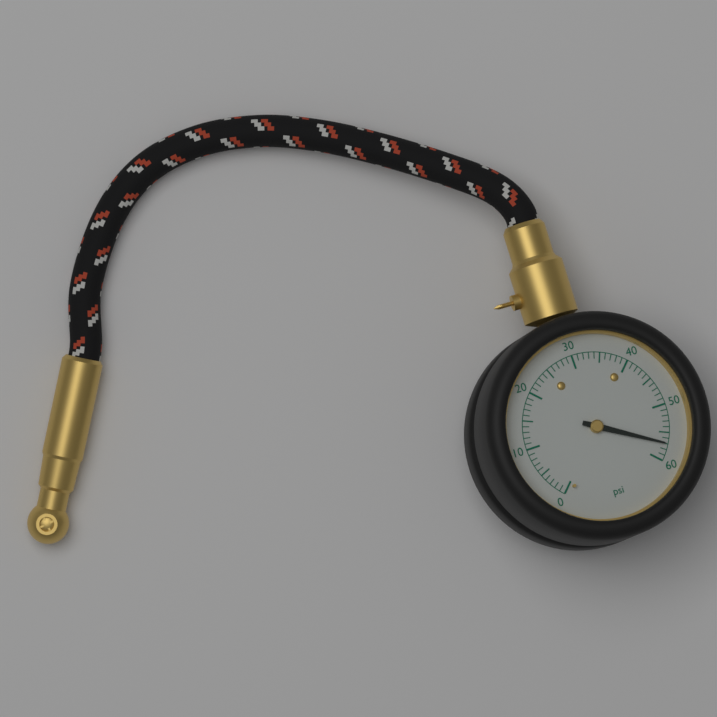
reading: 57 psi
